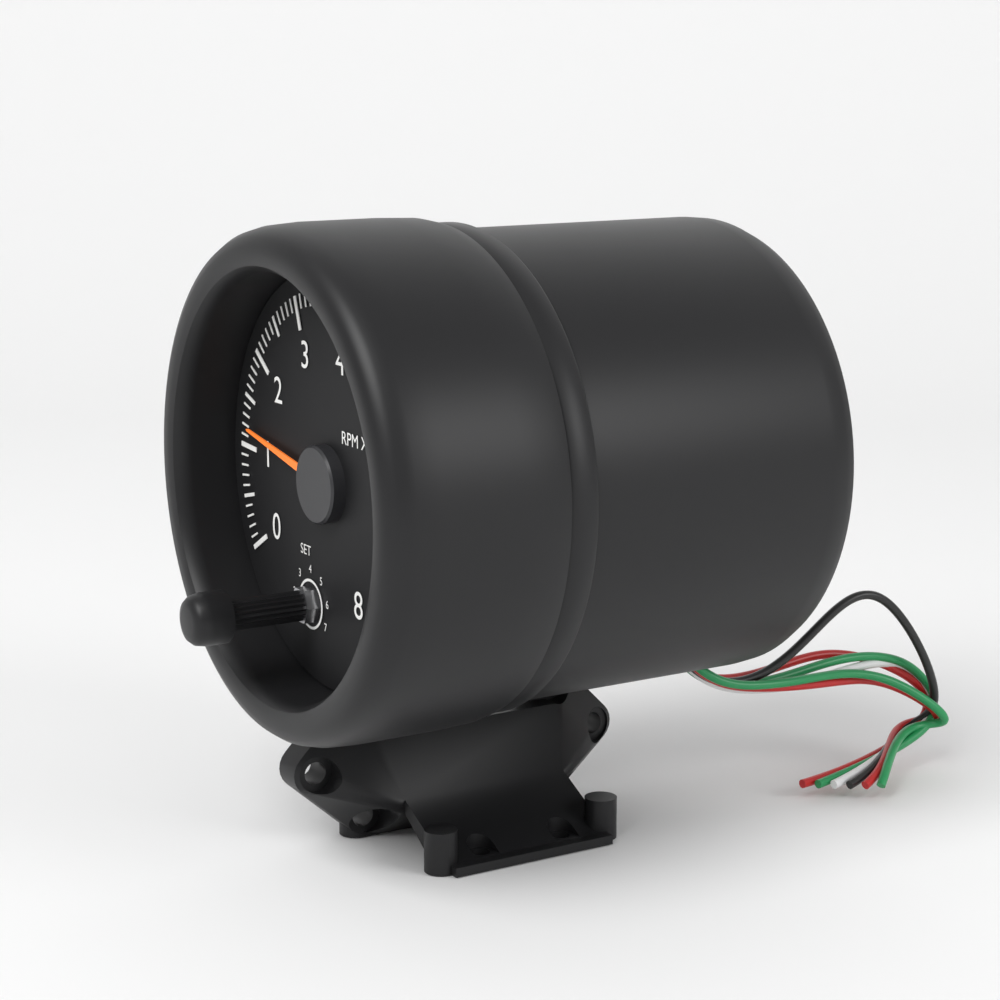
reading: 1.2 RPM x1000
